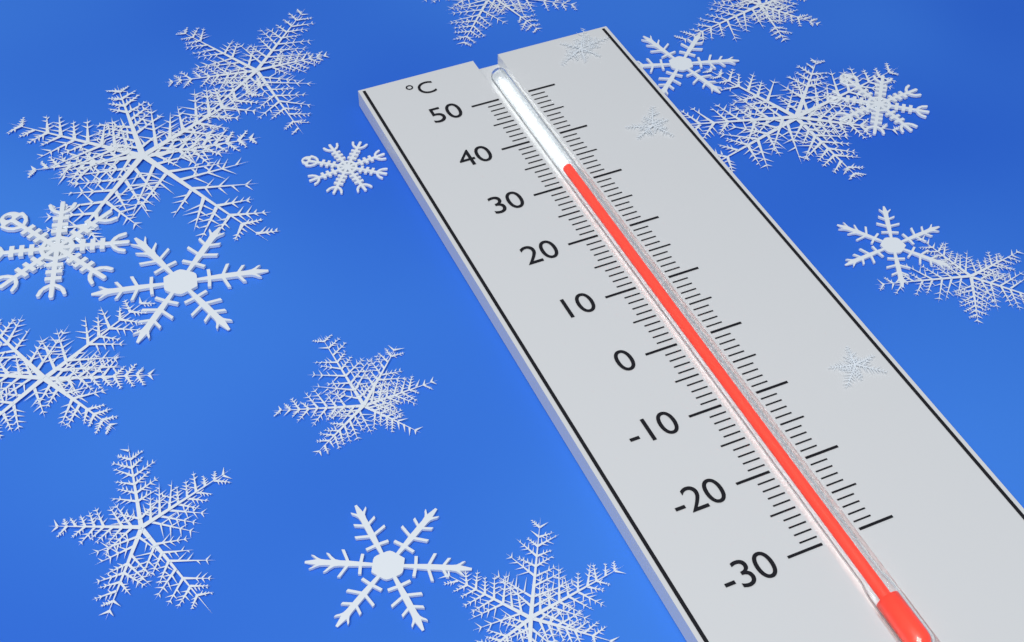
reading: 33 °C
